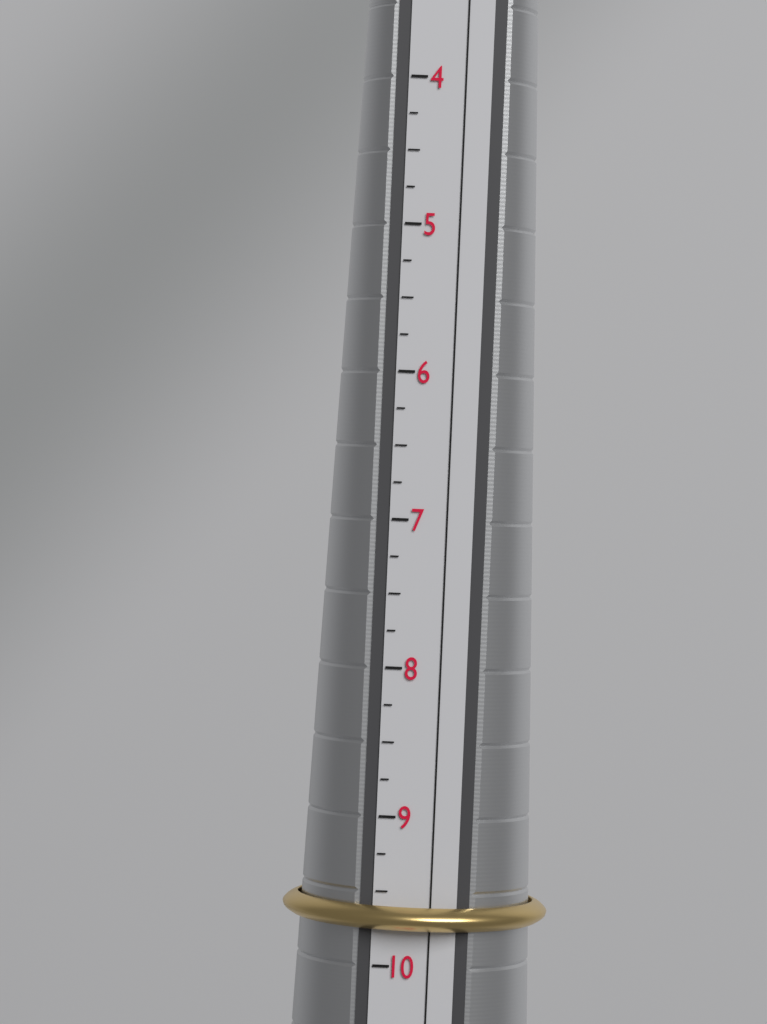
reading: 9.75 (no unit)
